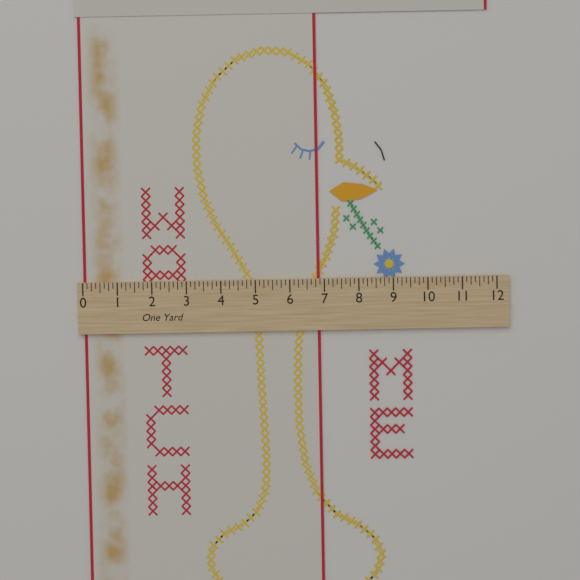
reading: 6.875 in
